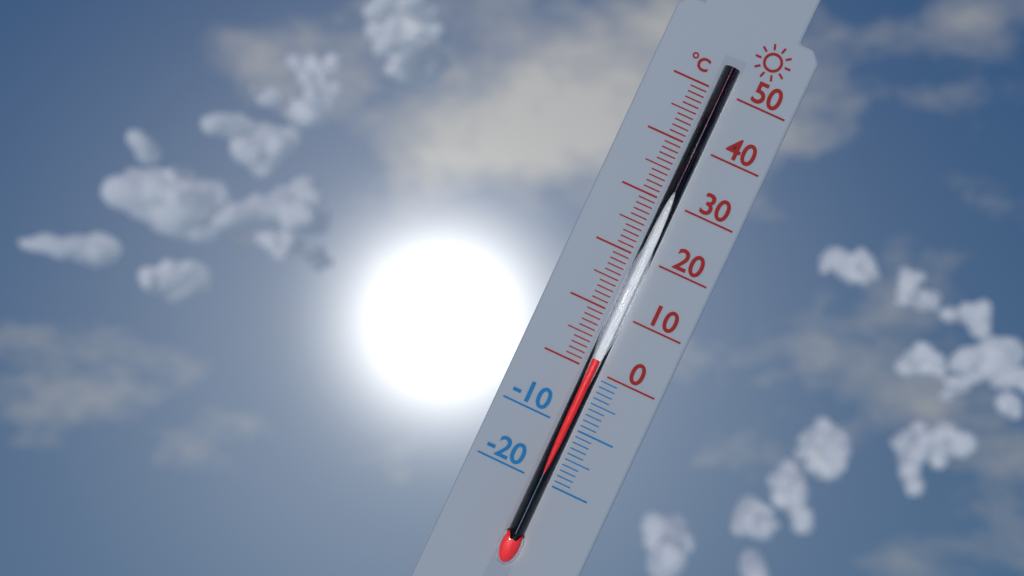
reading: 2 °C
